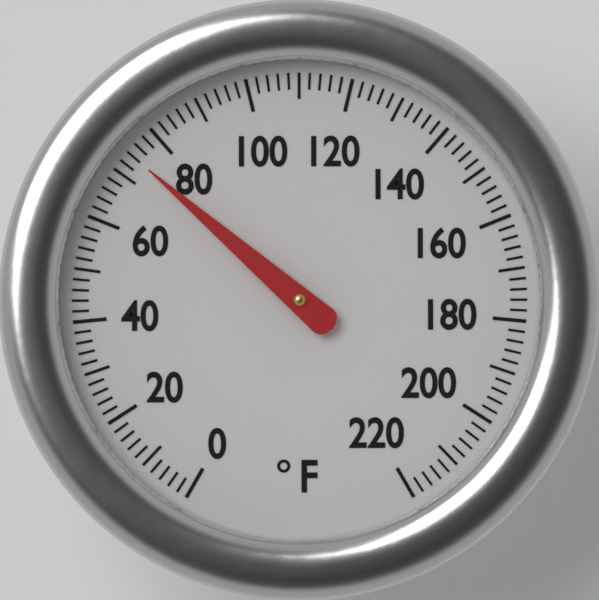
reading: 74 °F
